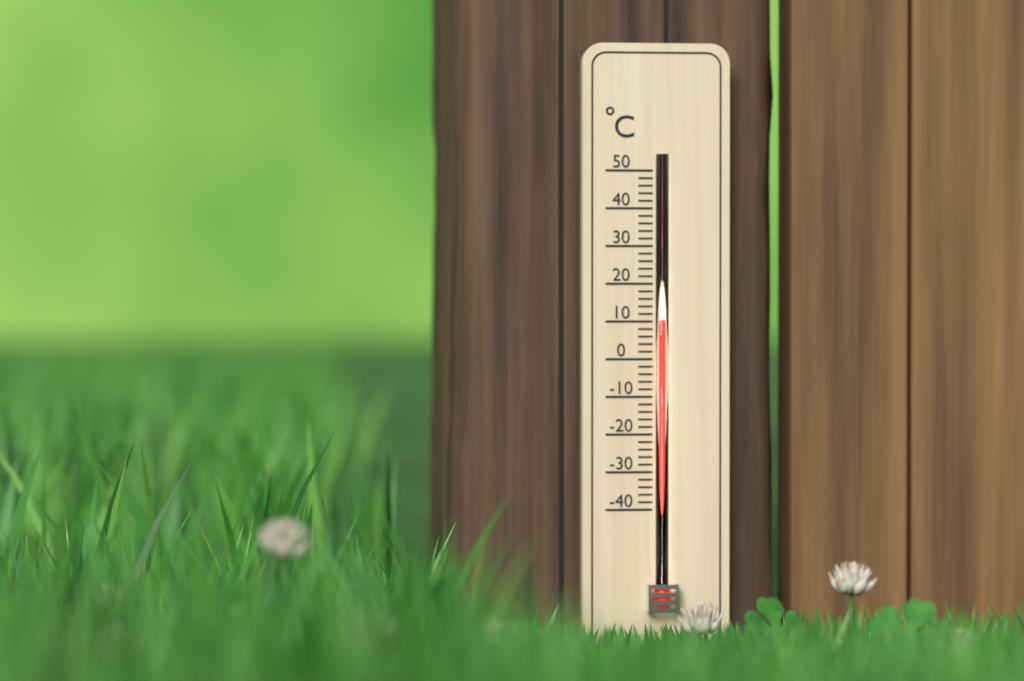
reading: 10 °C
